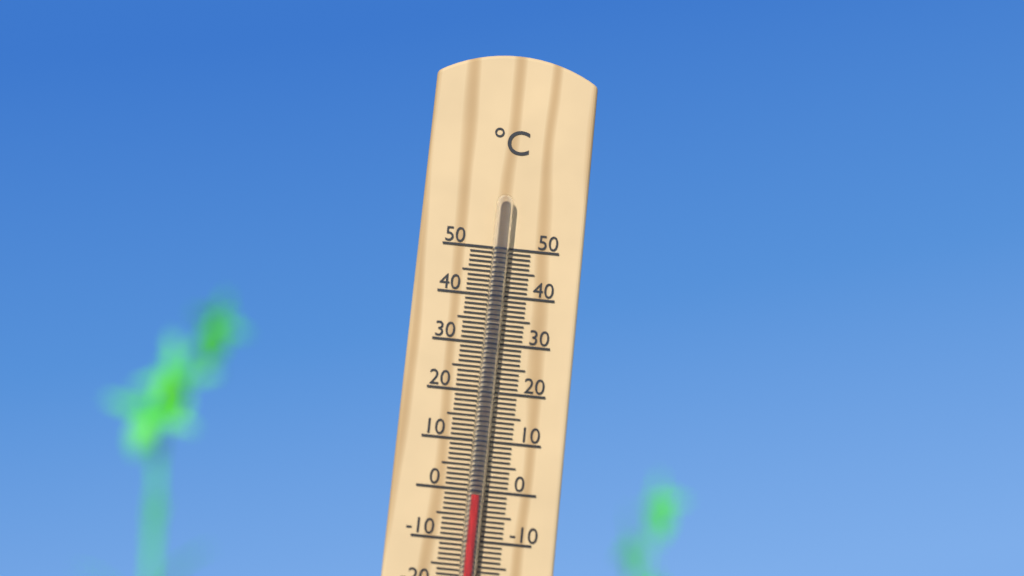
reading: -1 °C
